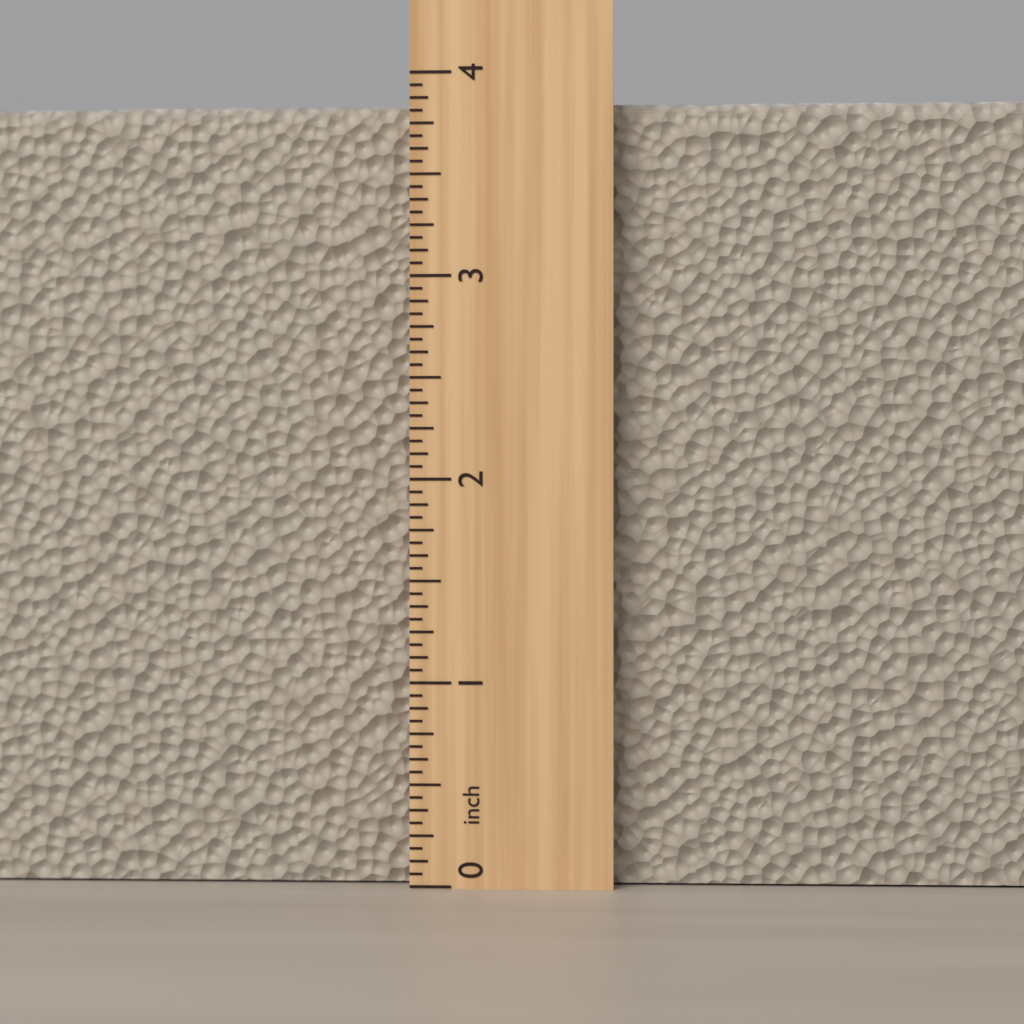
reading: 3.8750 inch
